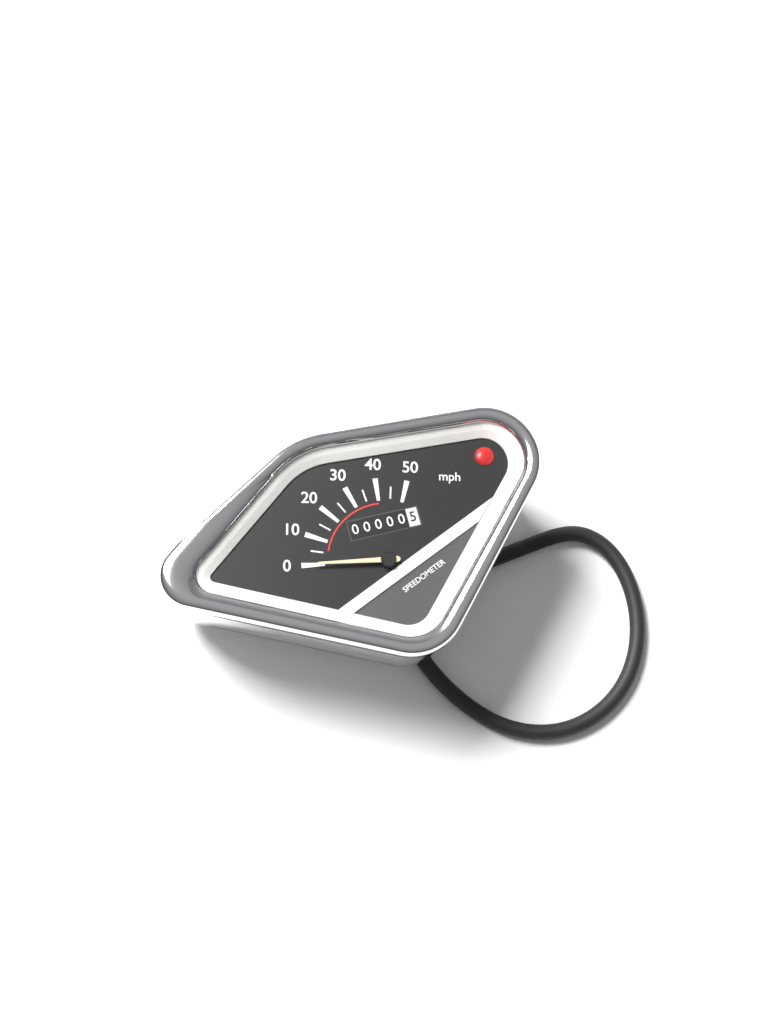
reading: 0 mph
